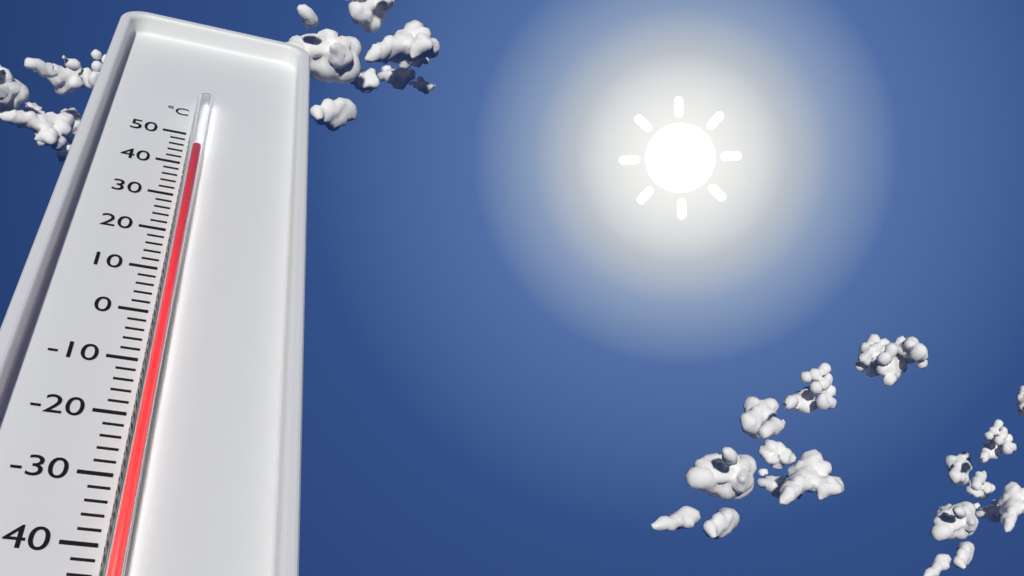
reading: 42 °C
